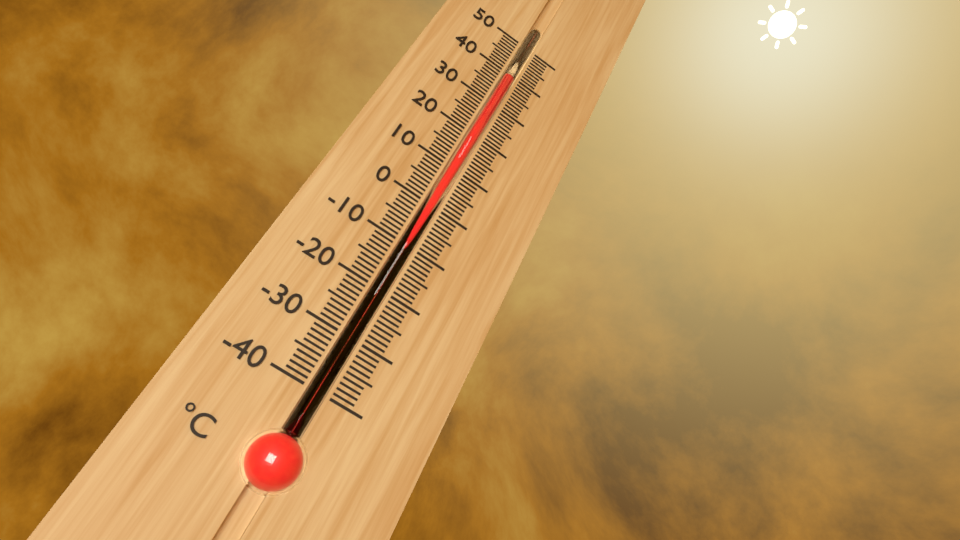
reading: 39 °C
